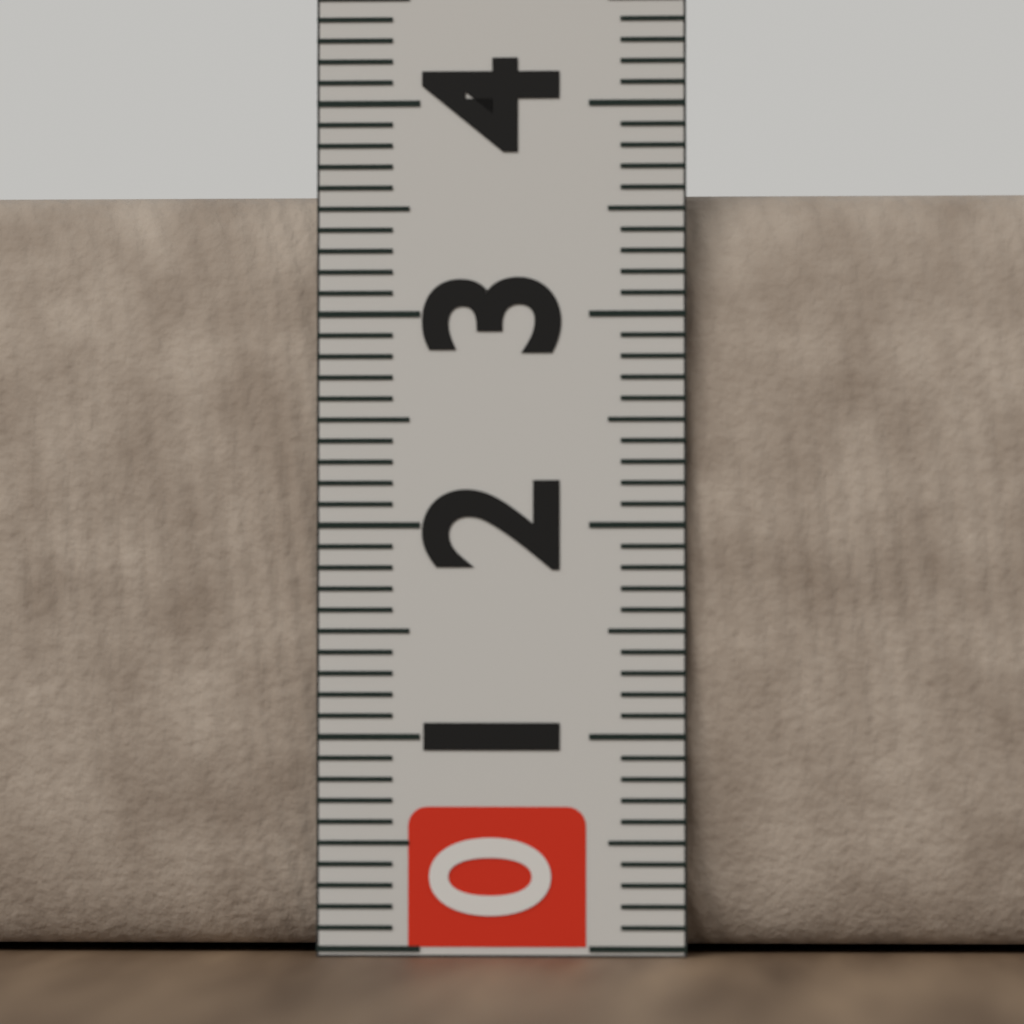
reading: 3.6 (no unit)
